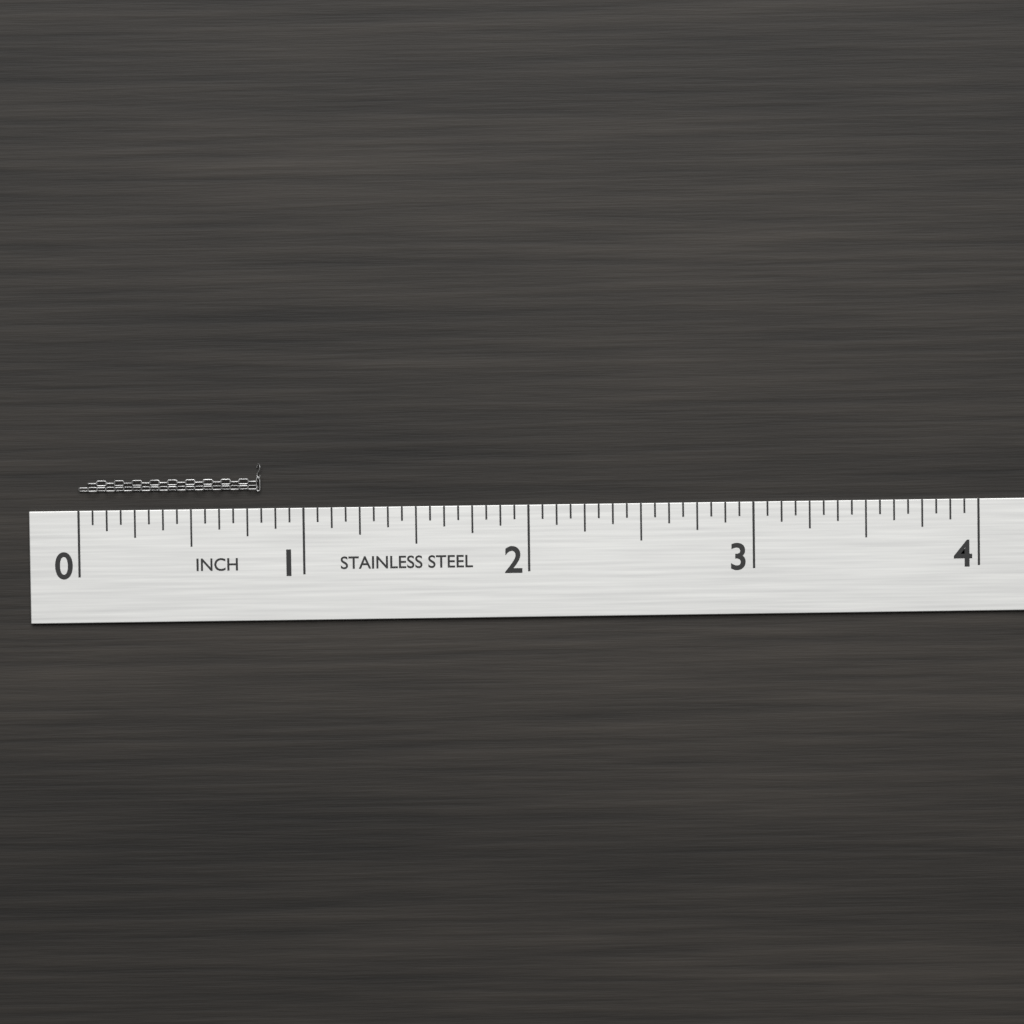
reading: 0.8125 in
